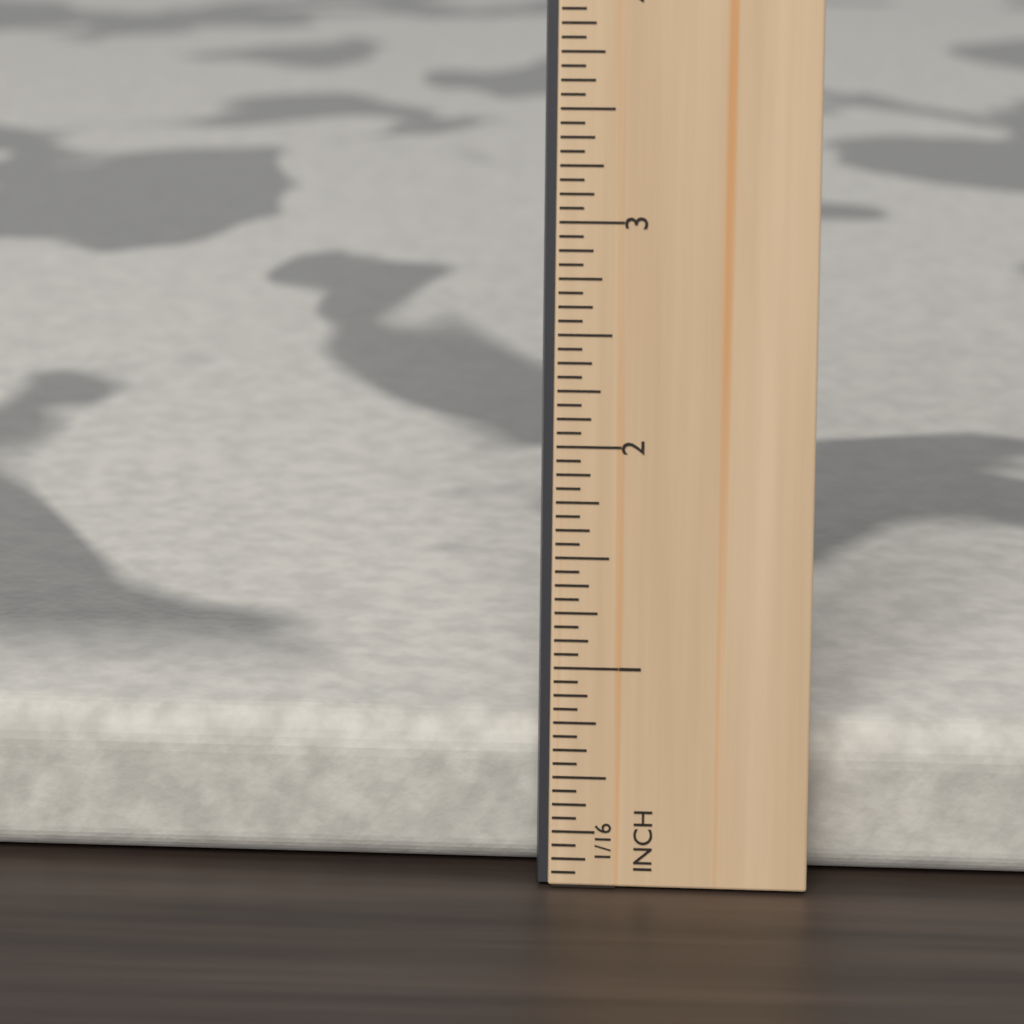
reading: 0.6875 in
